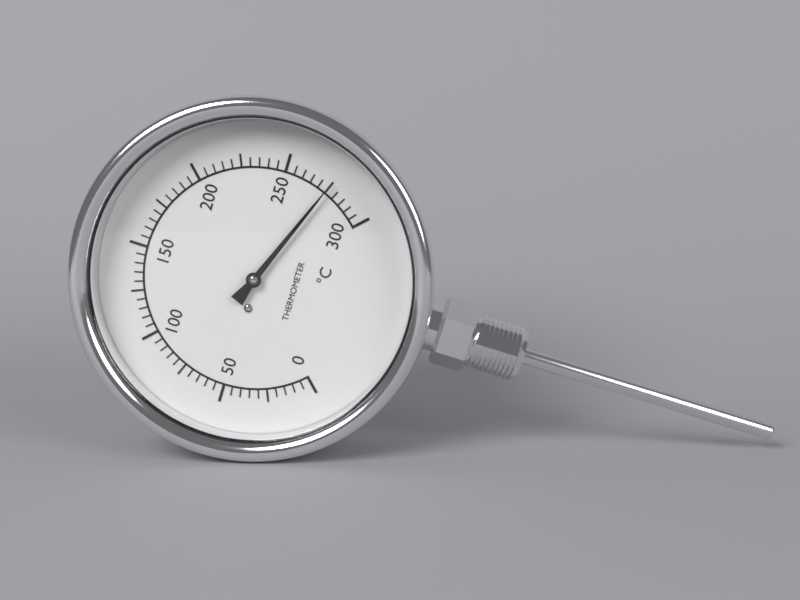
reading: 275 °C
